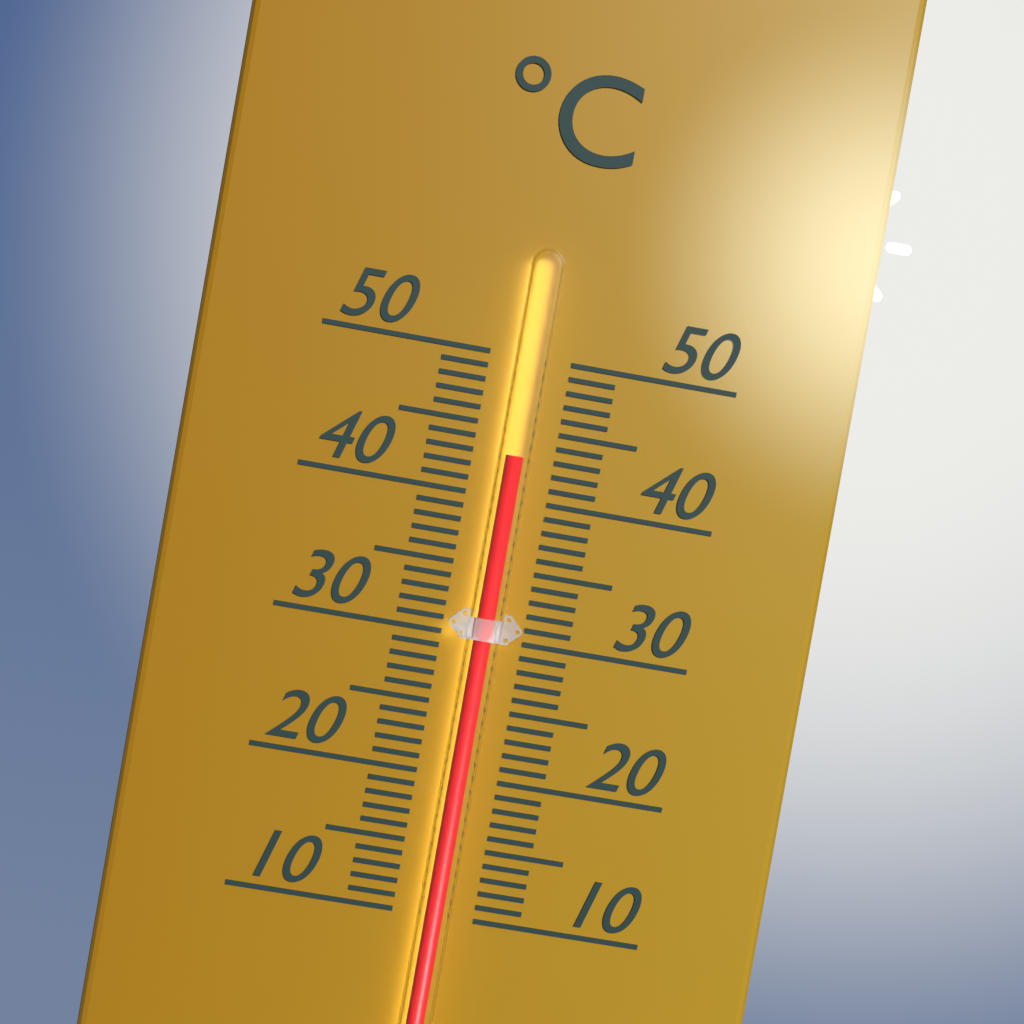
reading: 43 °C
